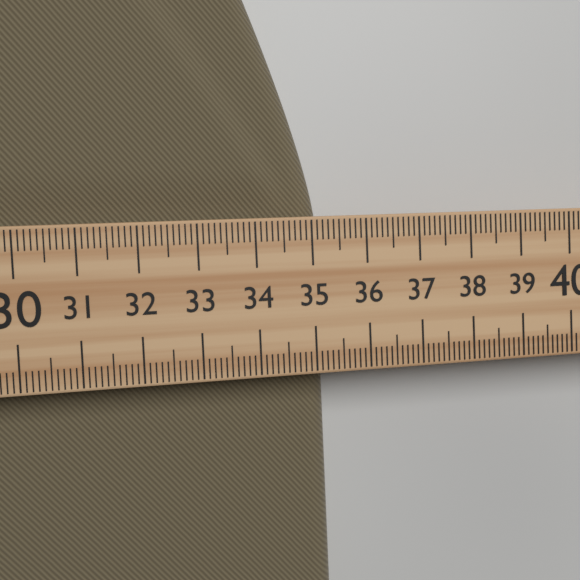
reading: 35.3 (no unit)
